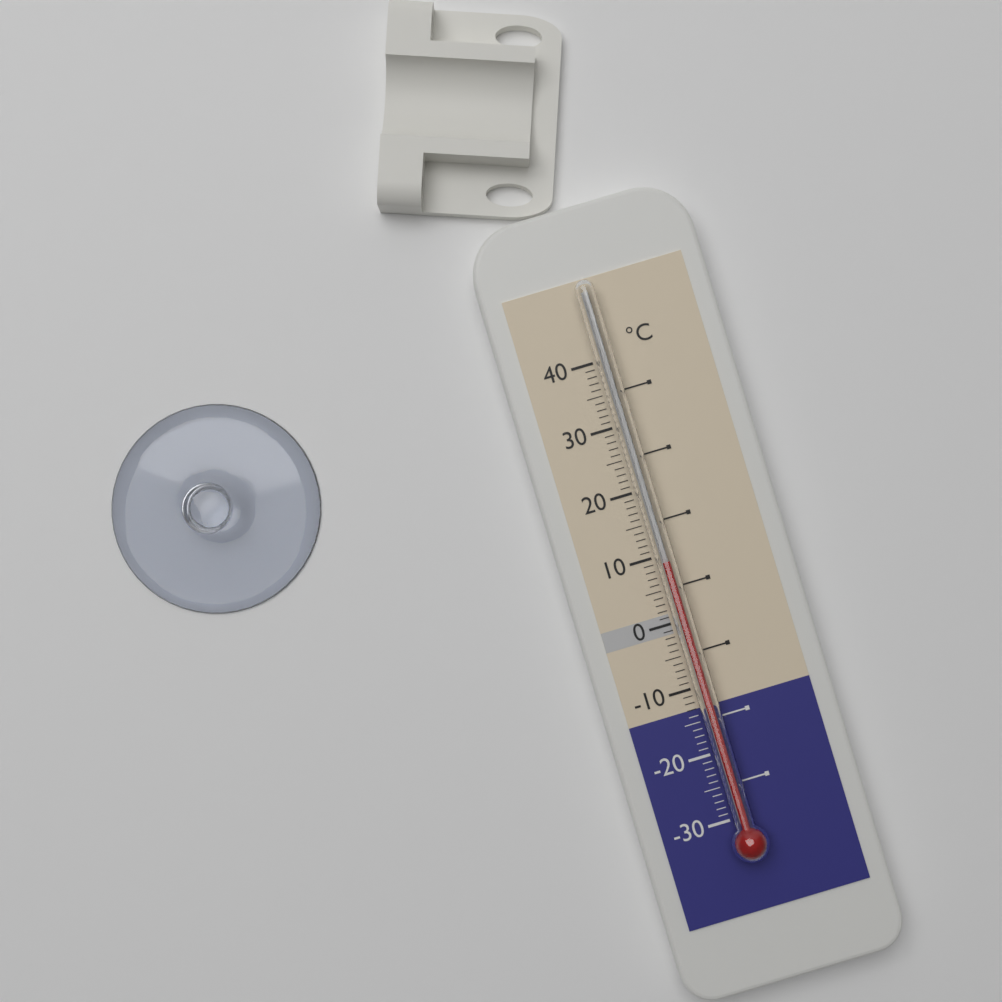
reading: 9 °C
